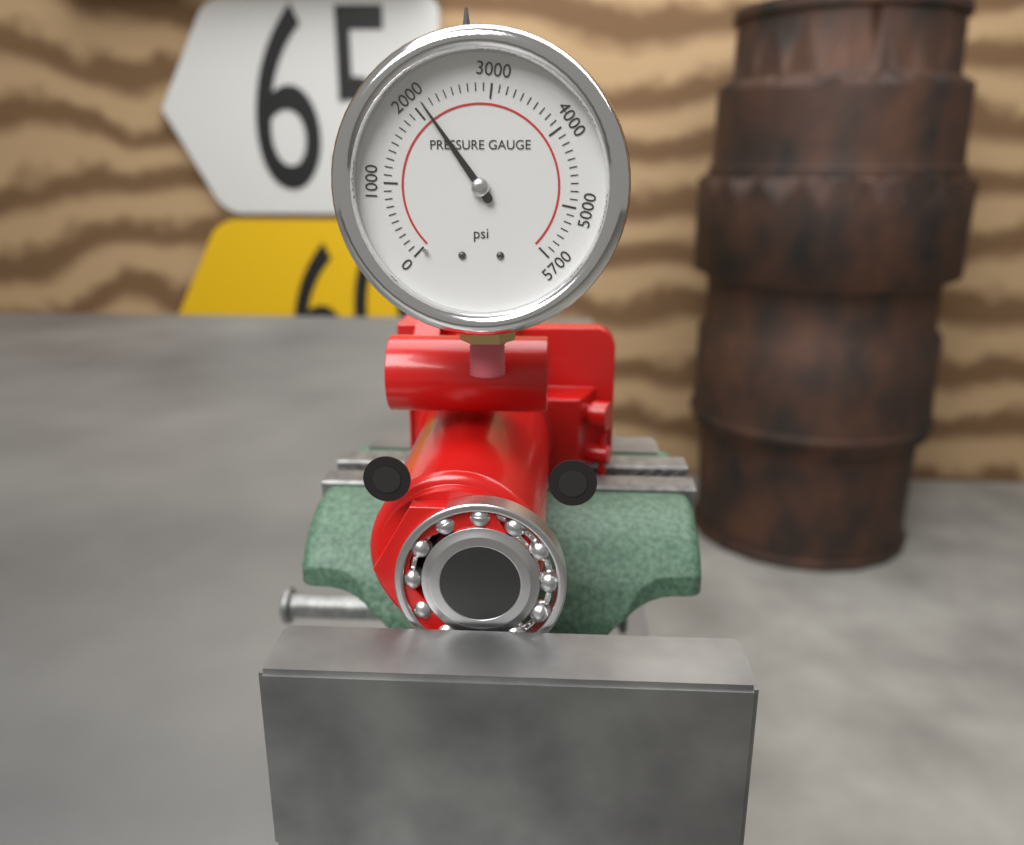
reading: 2100 psi
